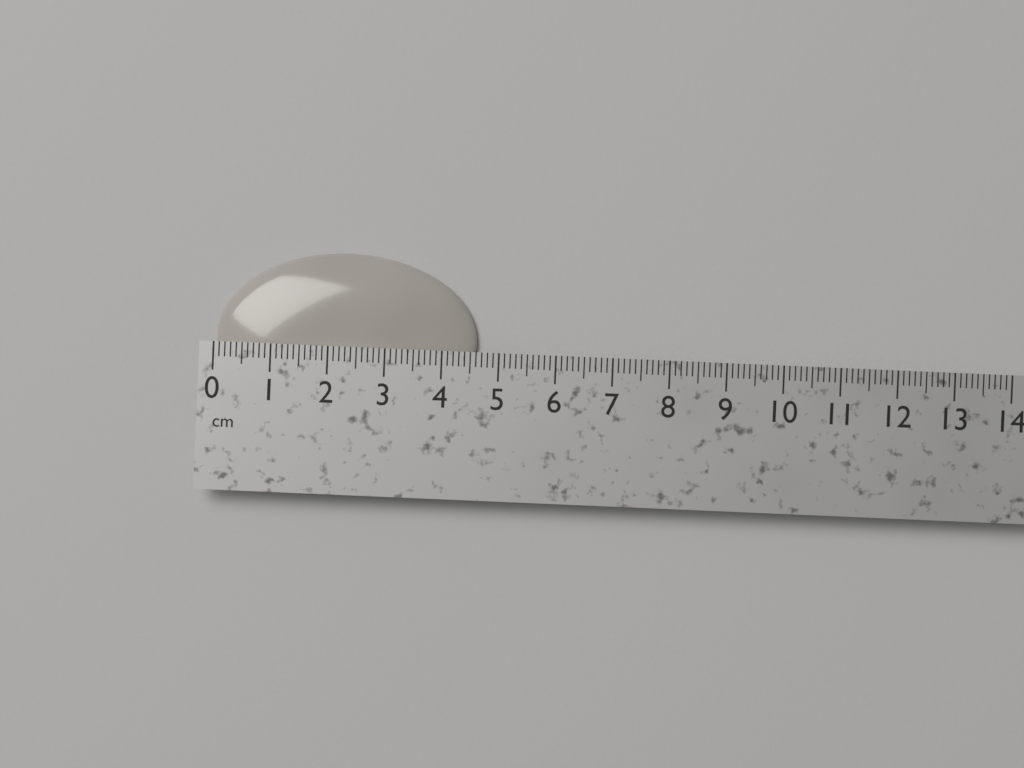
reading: 4.6 cm
